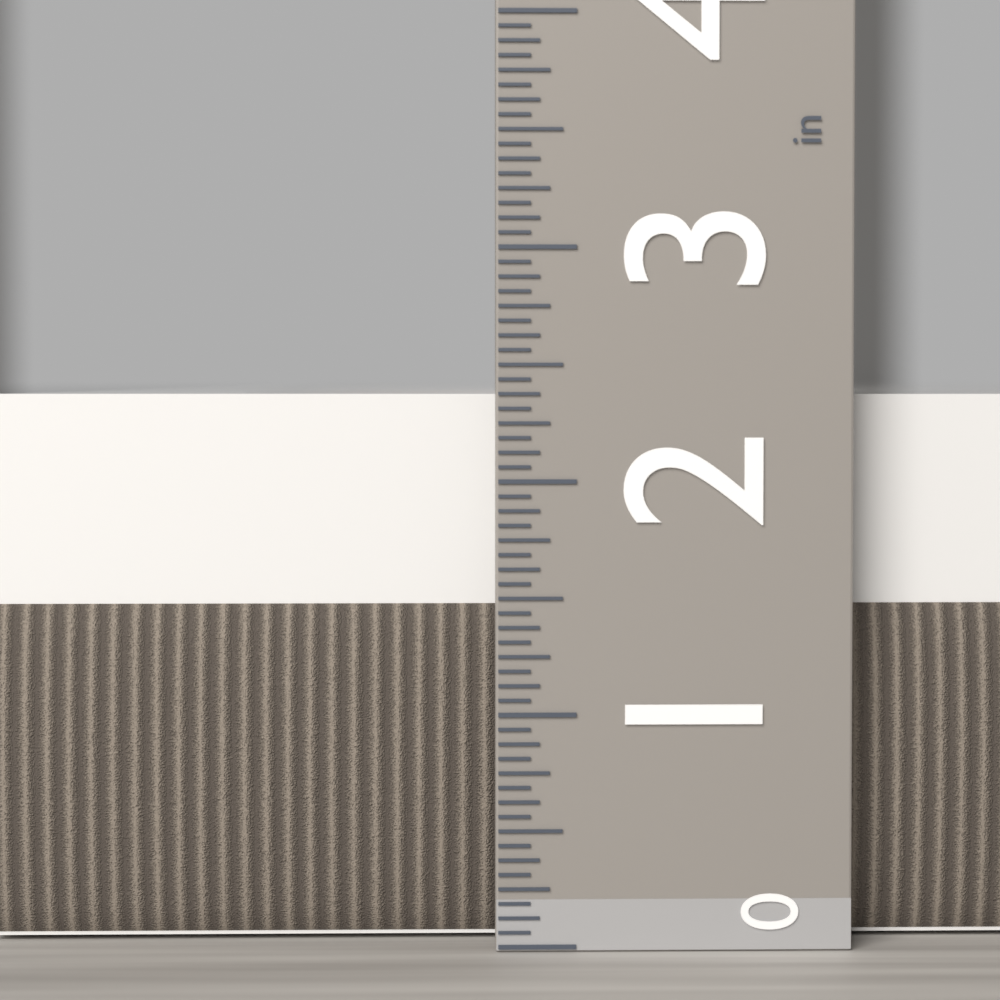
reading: 2.3750 in
